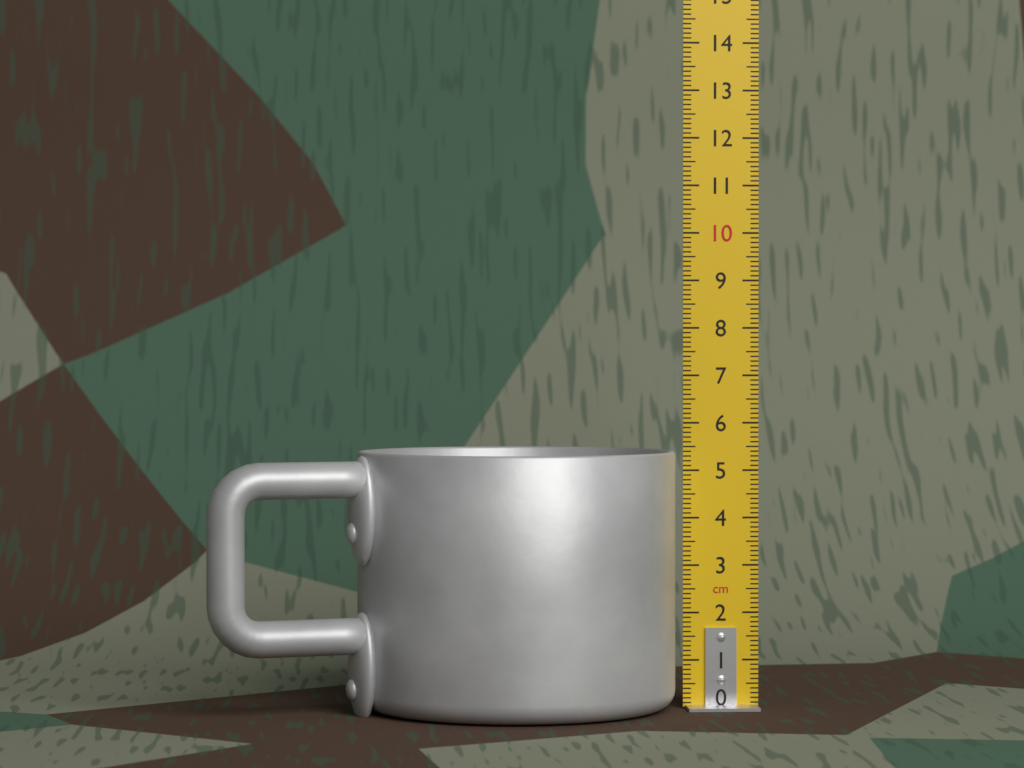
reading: 5.4 cm
